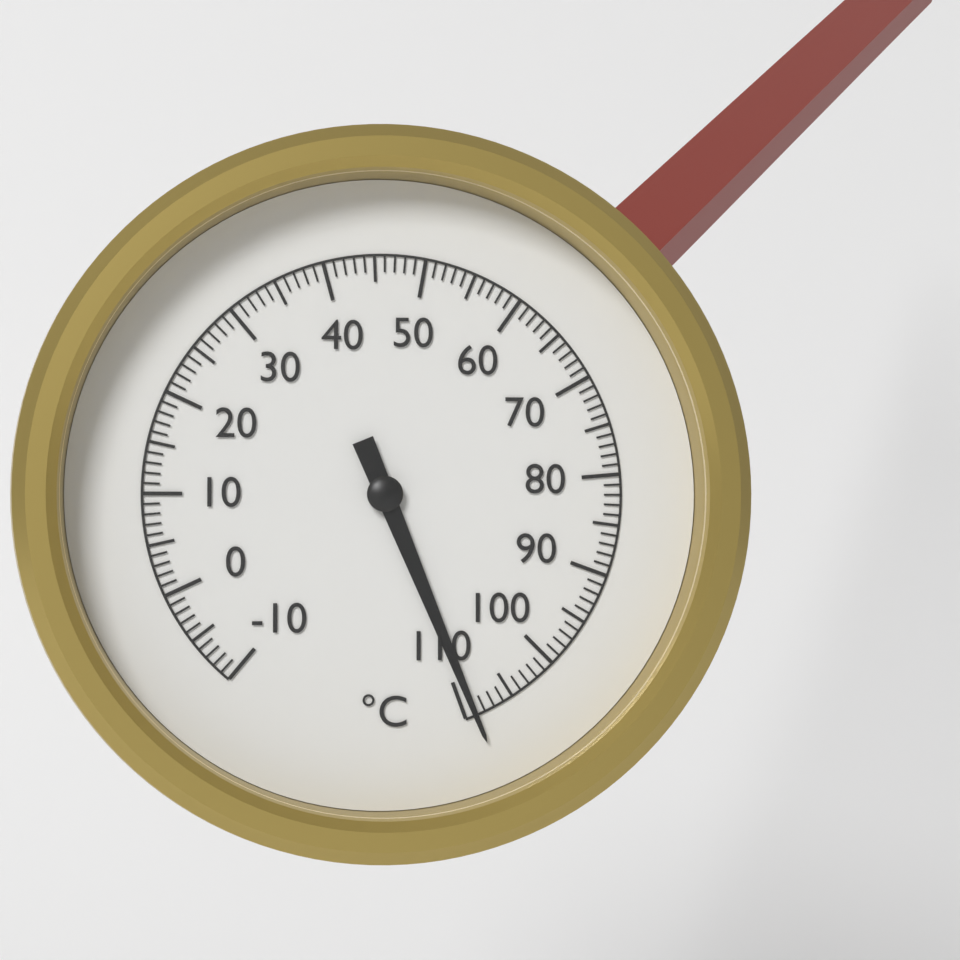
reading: 109 °C
